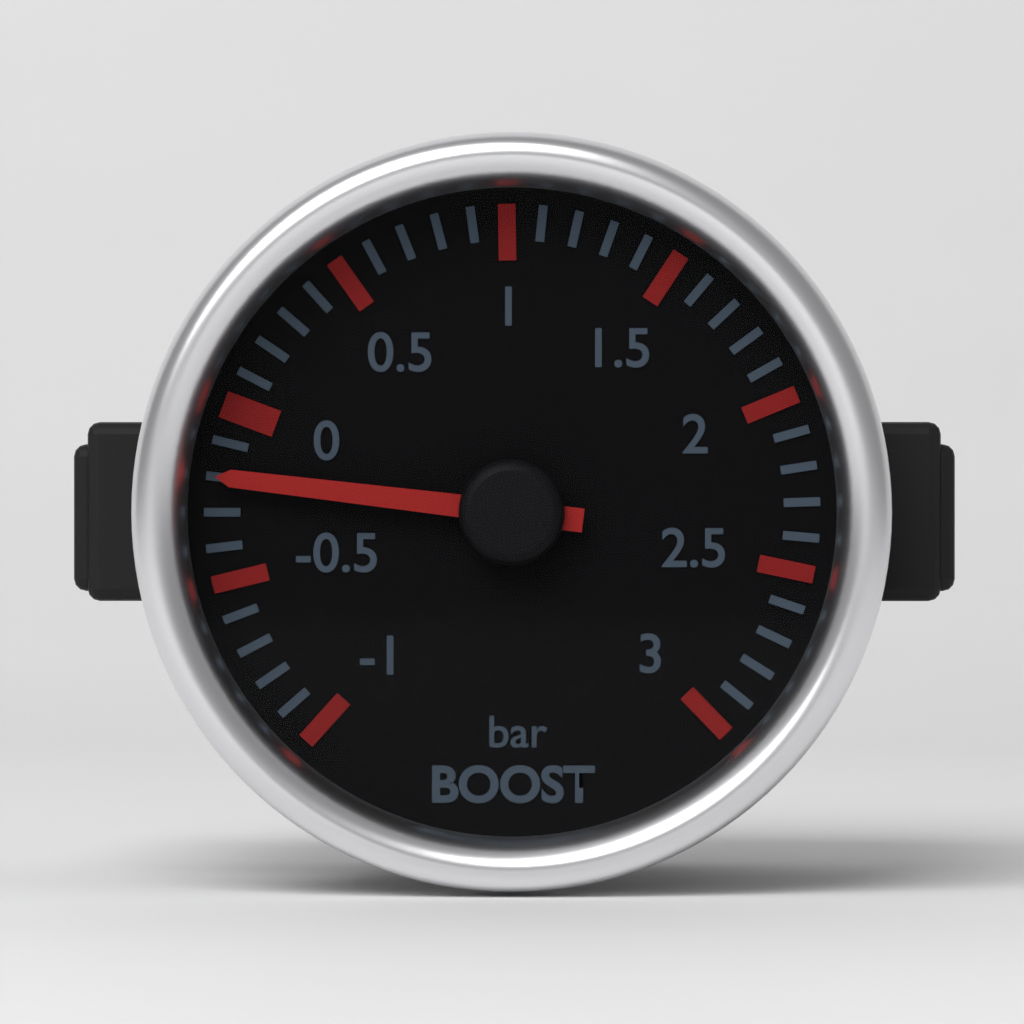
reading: -0.2 bar
